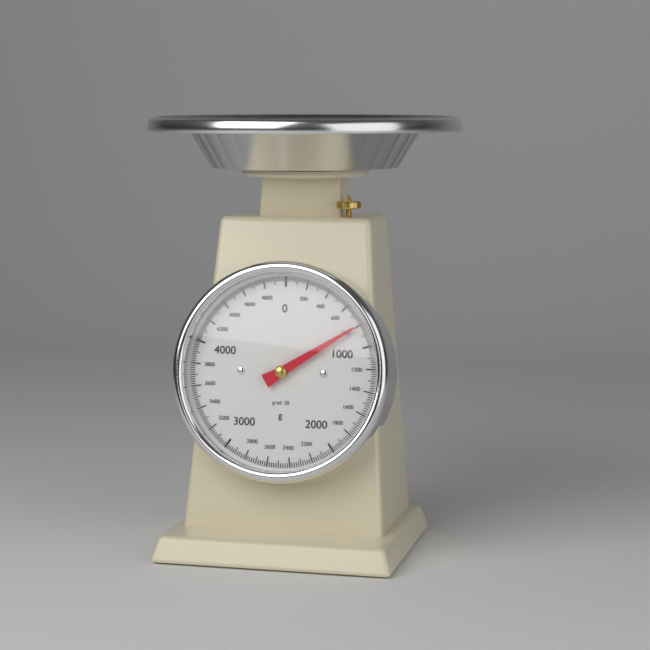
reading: 800 g
